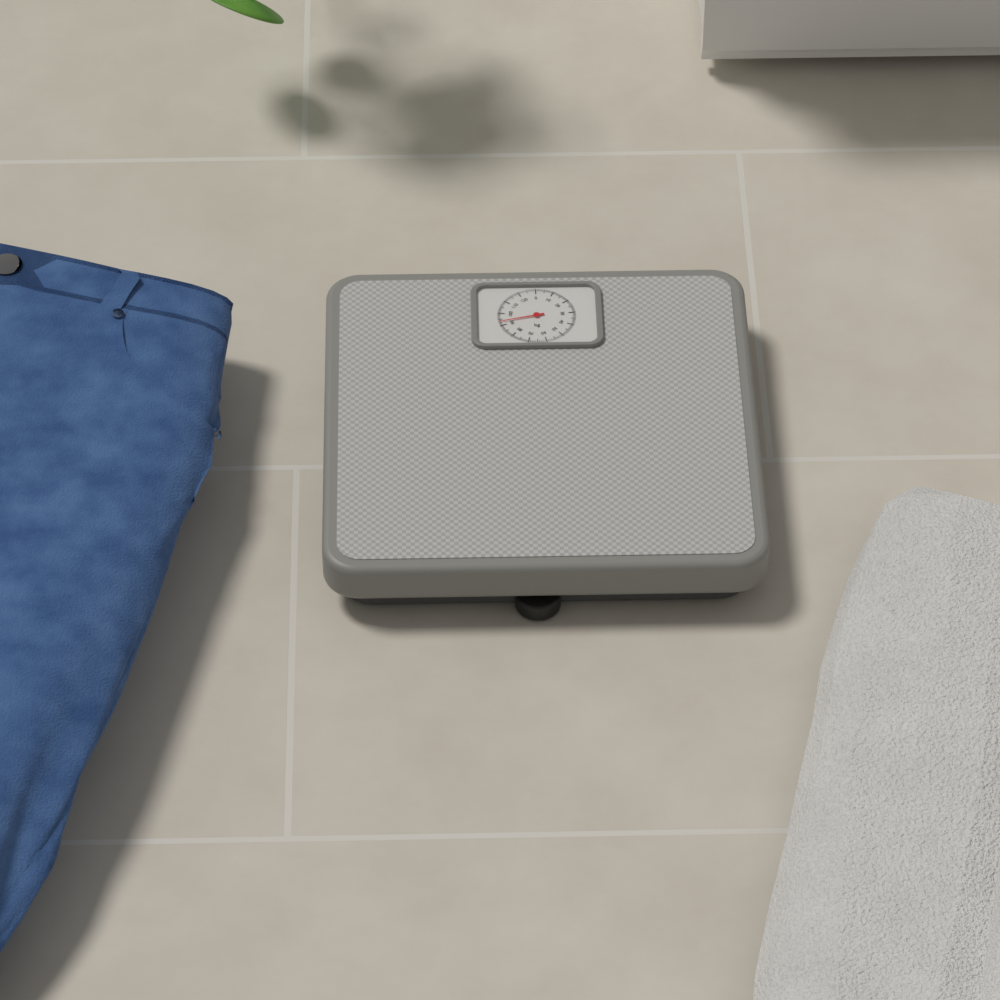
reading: 93 kg
